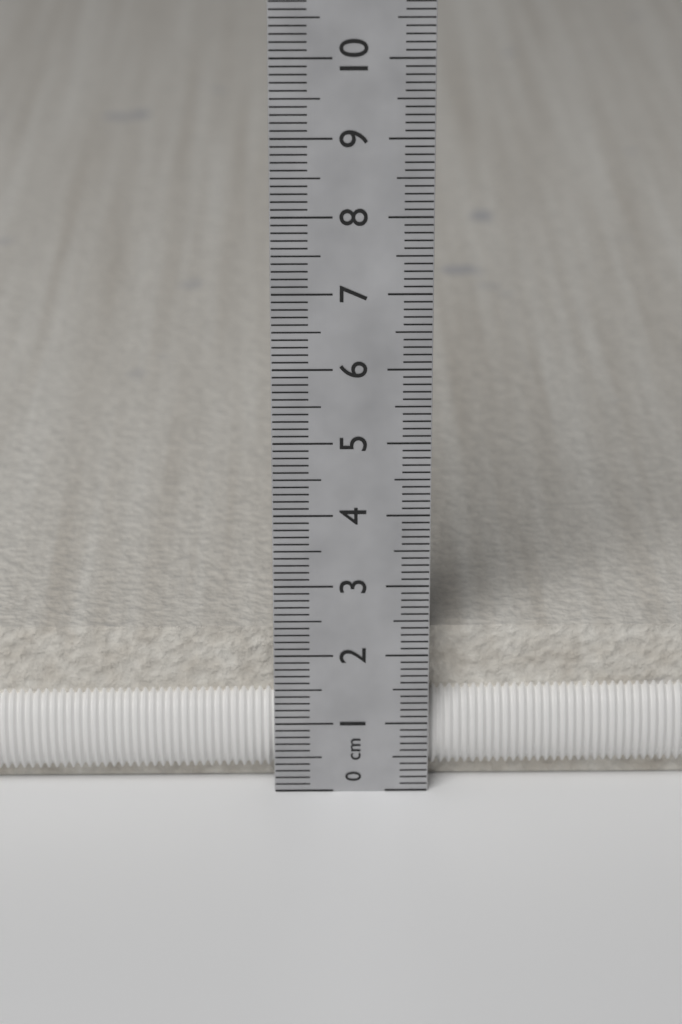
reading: 2.2 cm
